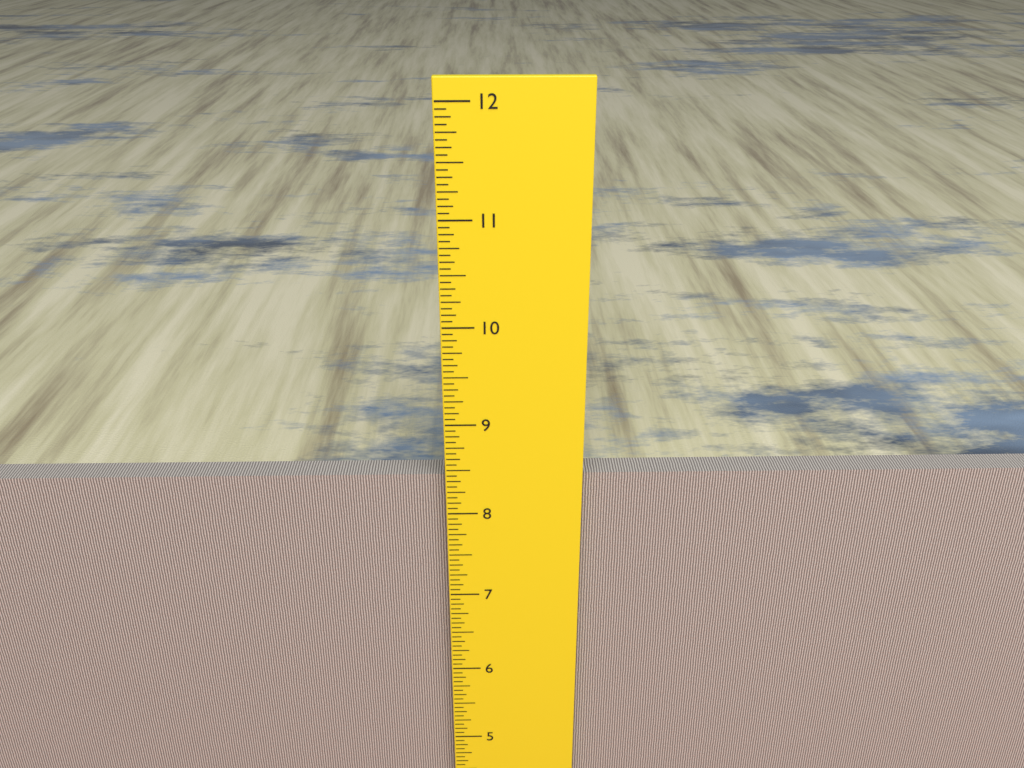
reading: 8.3750 inch
